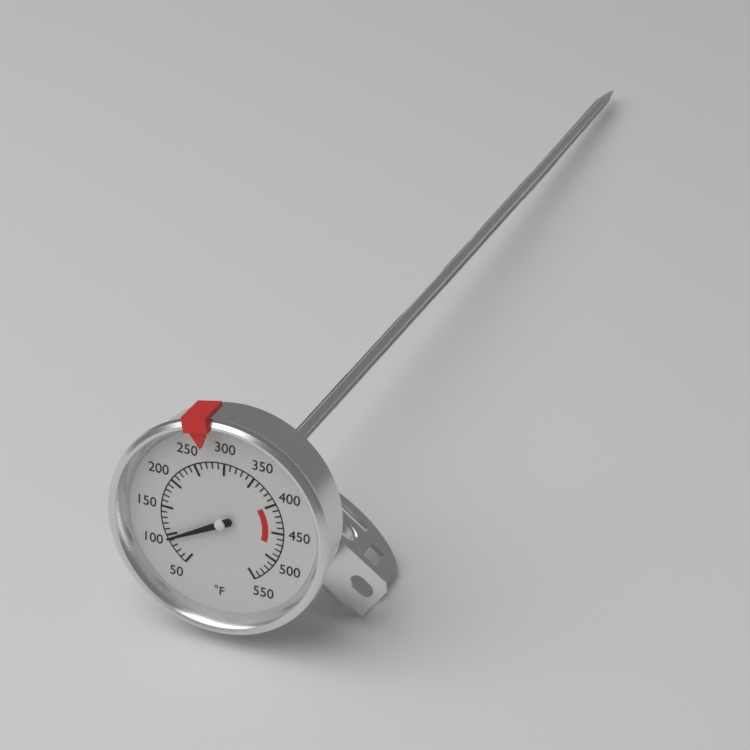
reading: 95 °F
